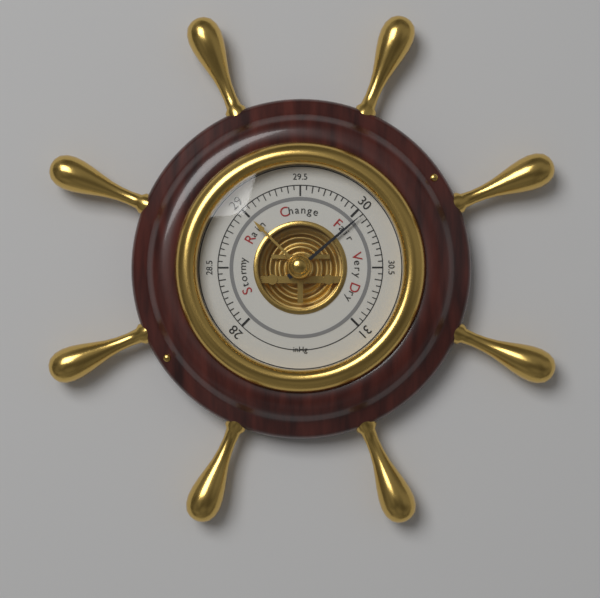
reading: 30.05 inHg
